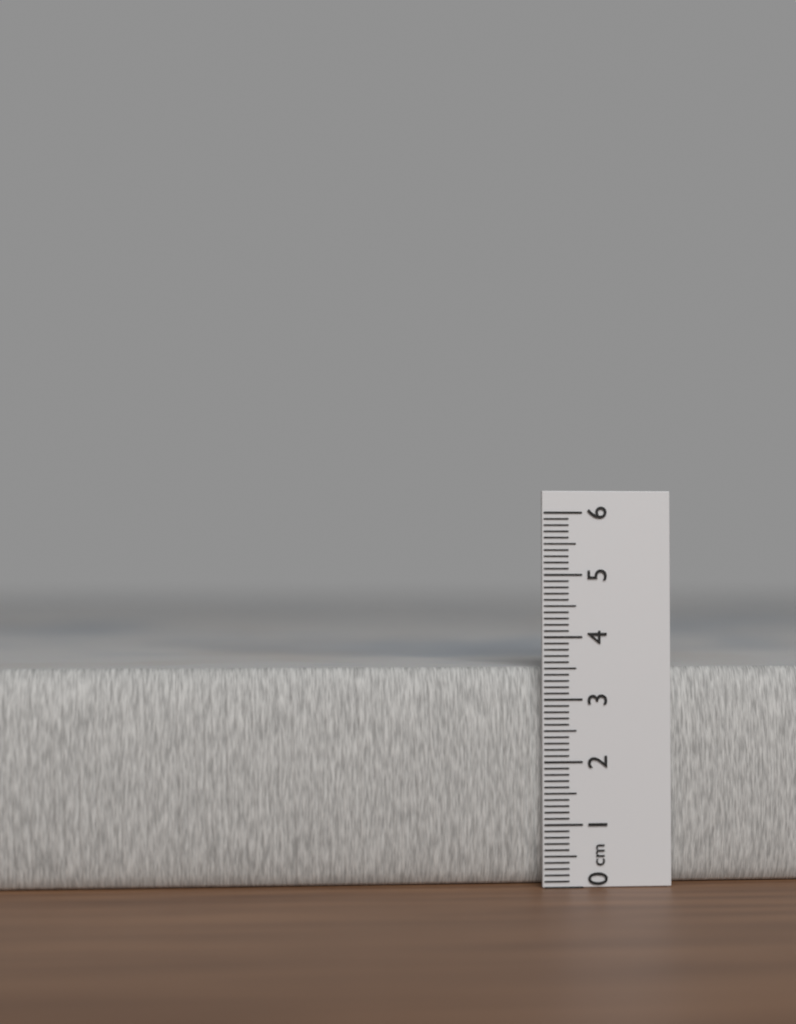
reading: 3.5 cm
